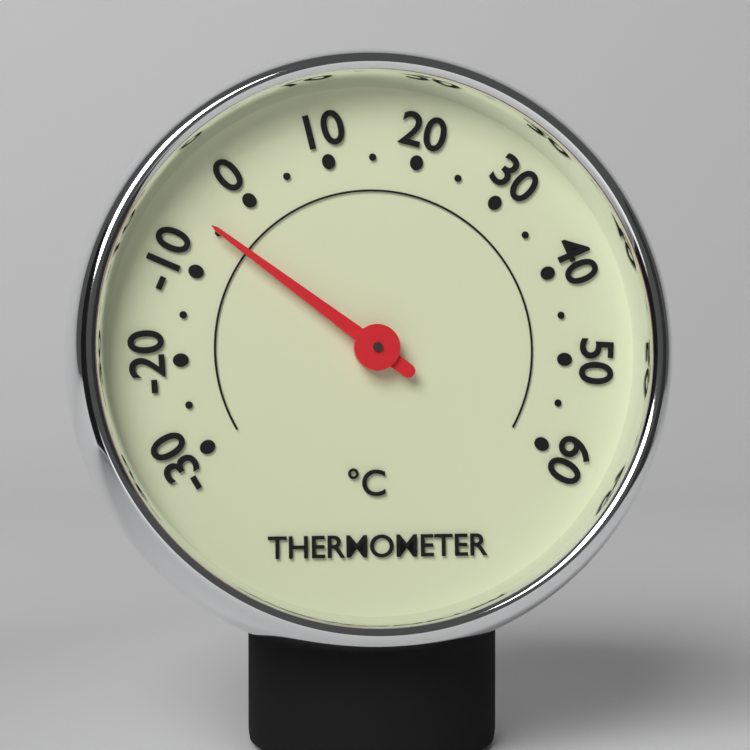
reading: -5 °C
